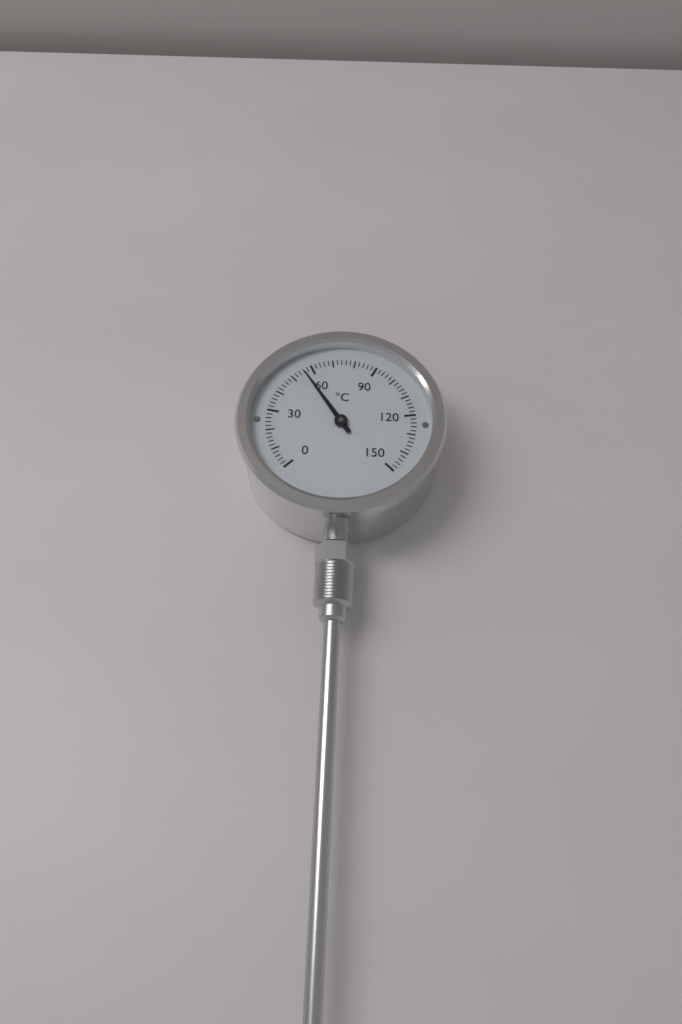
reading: 56 °C
